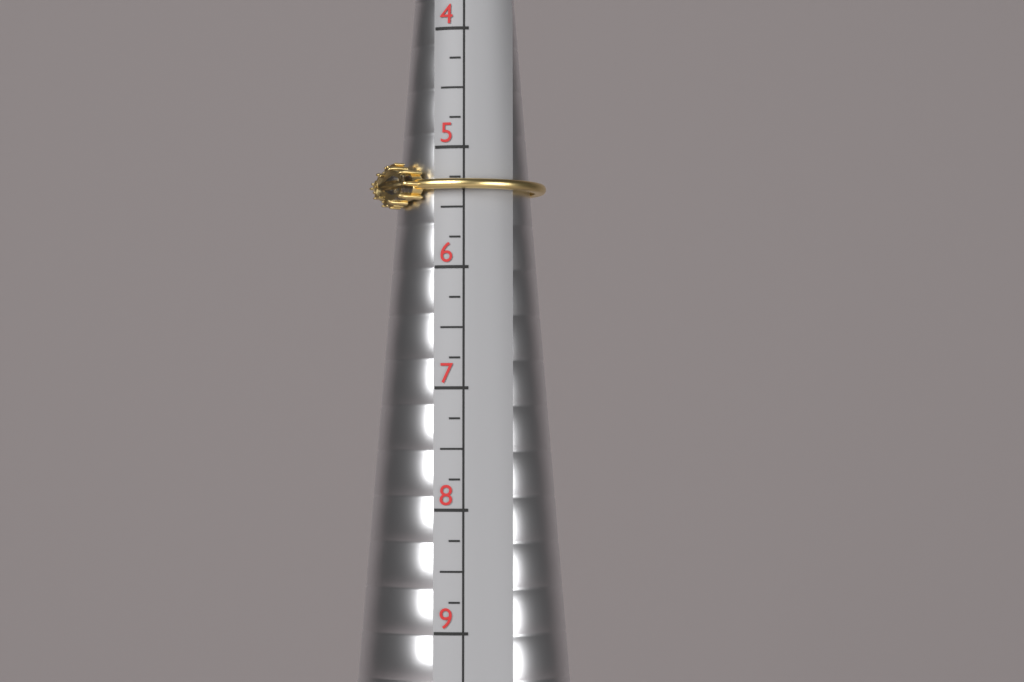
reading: 5.50 (no unit)
